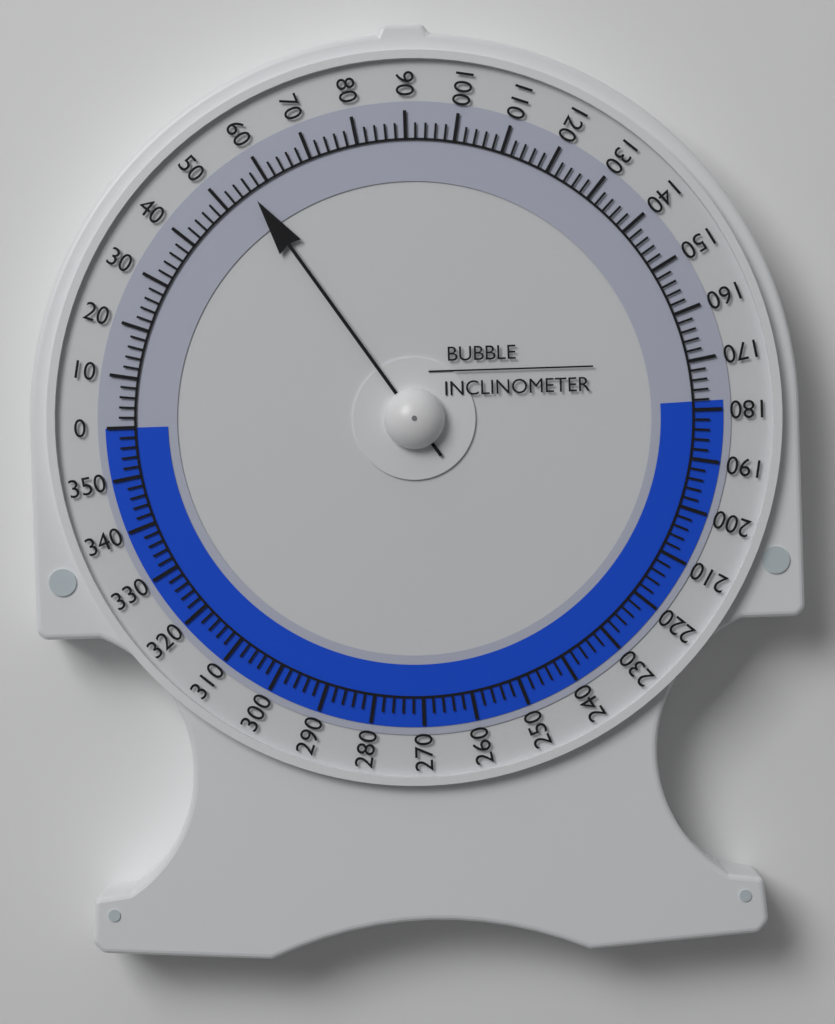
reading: 56 (no unit)
